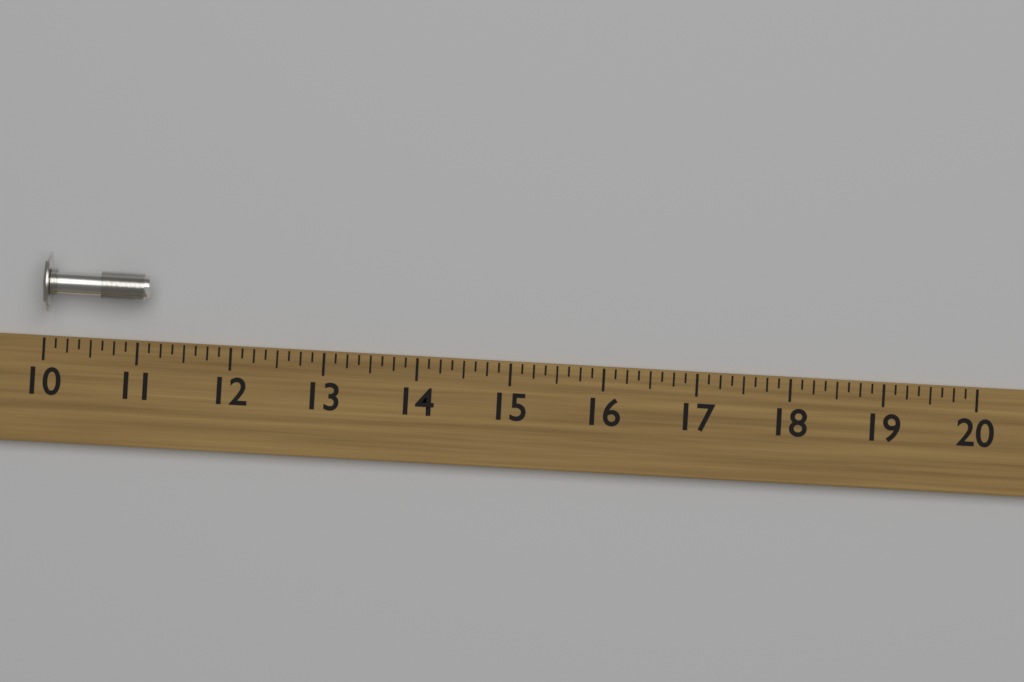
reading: 11.125 (no unit)
